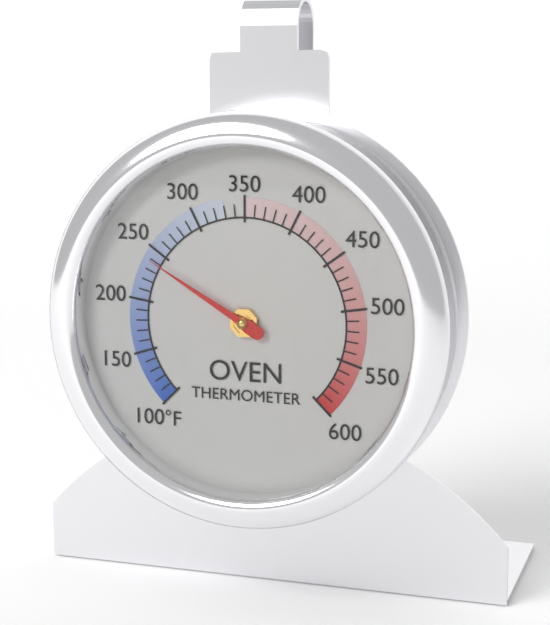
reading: 240 °F
